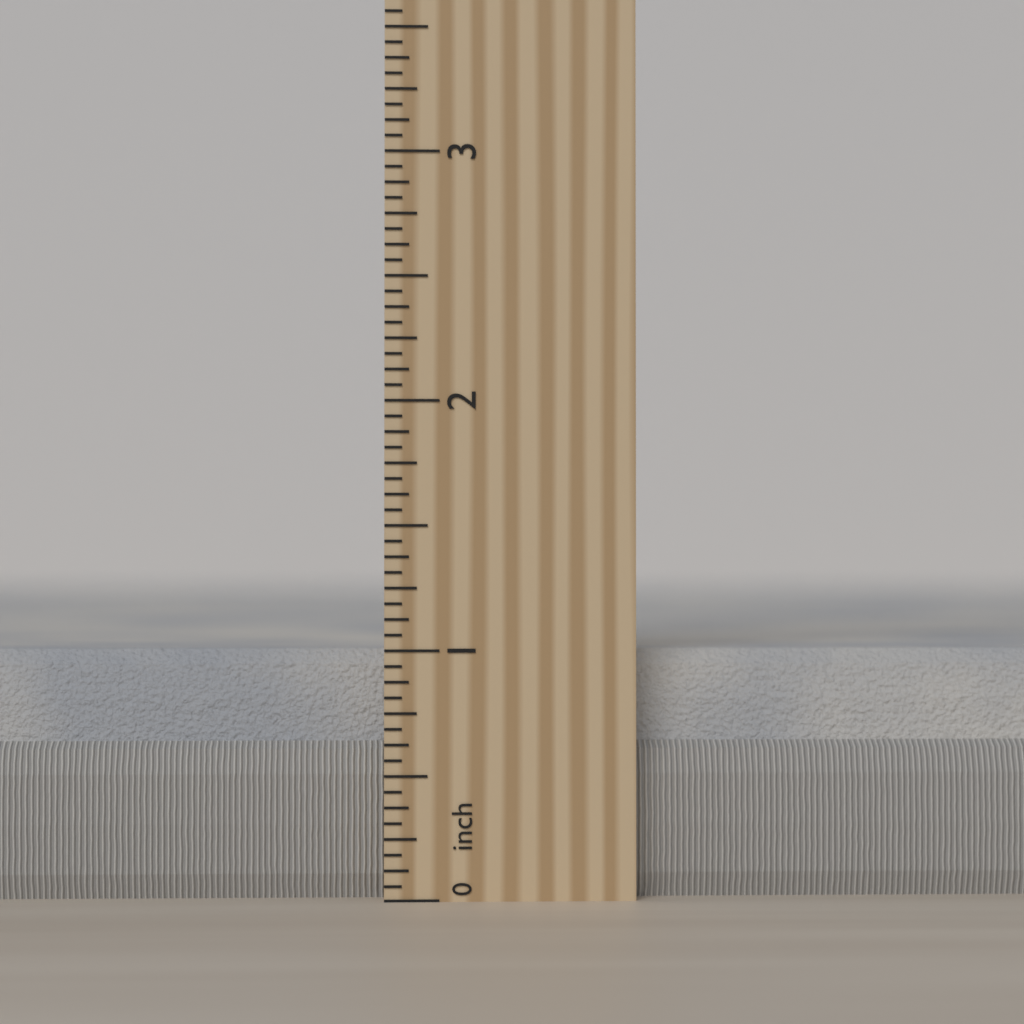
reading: 1.0000 inch
